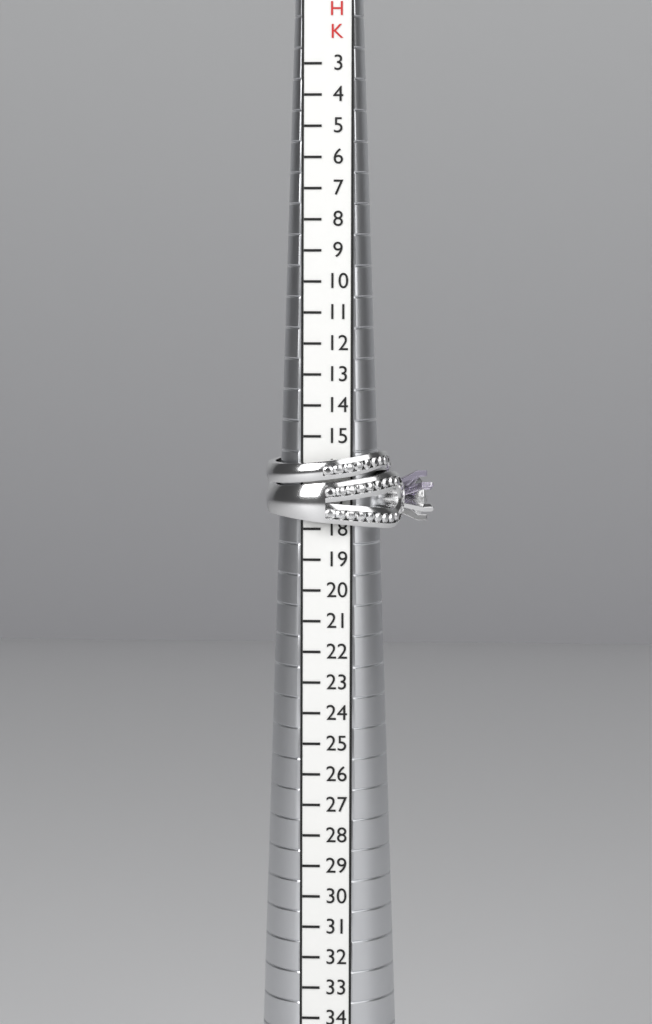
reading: 18 HK
